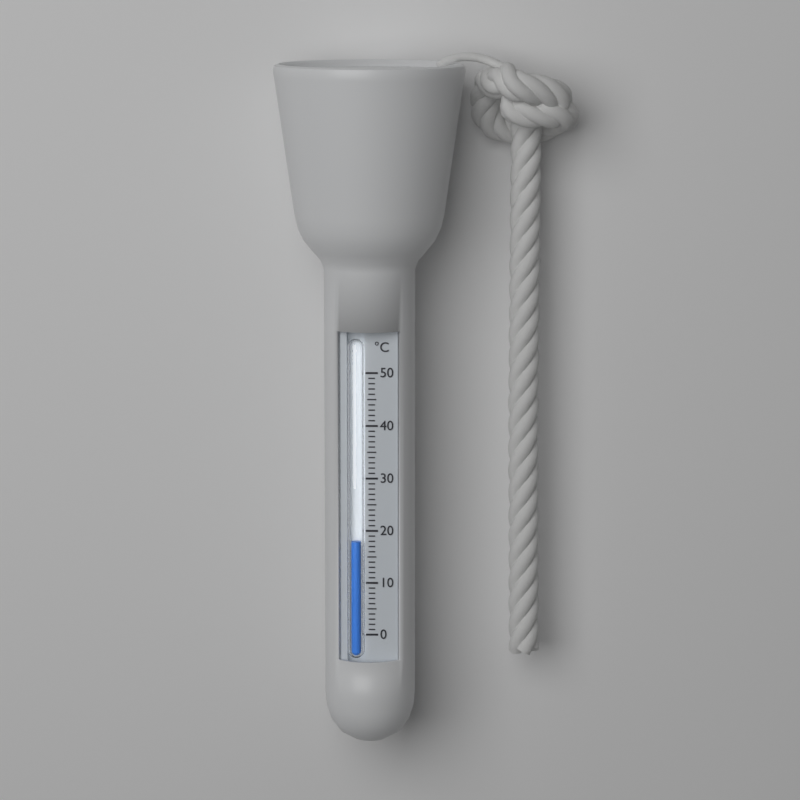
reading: 18 °C
